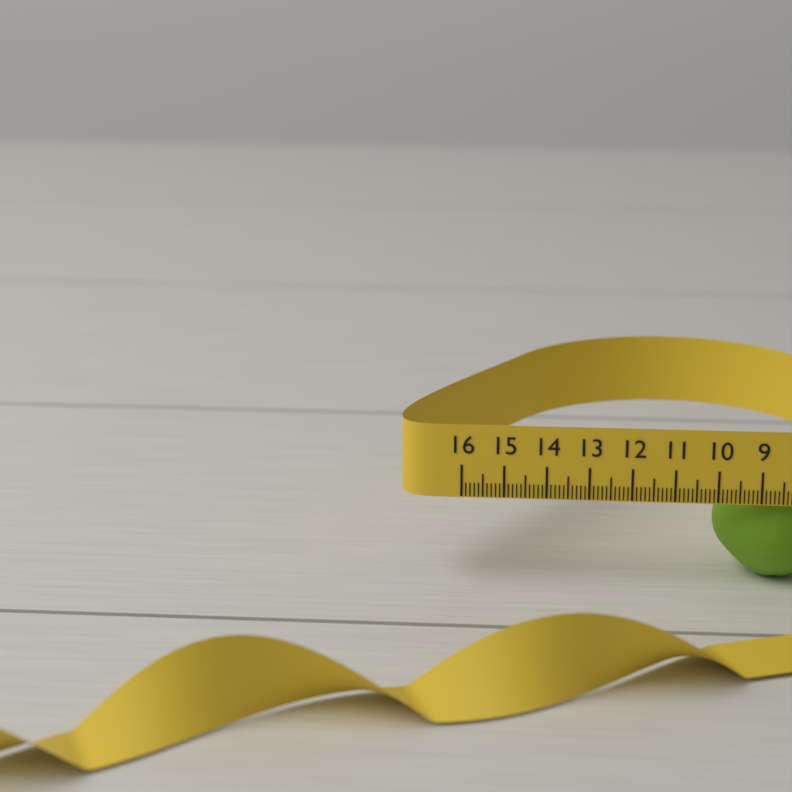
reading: 10.0 (no unit)
